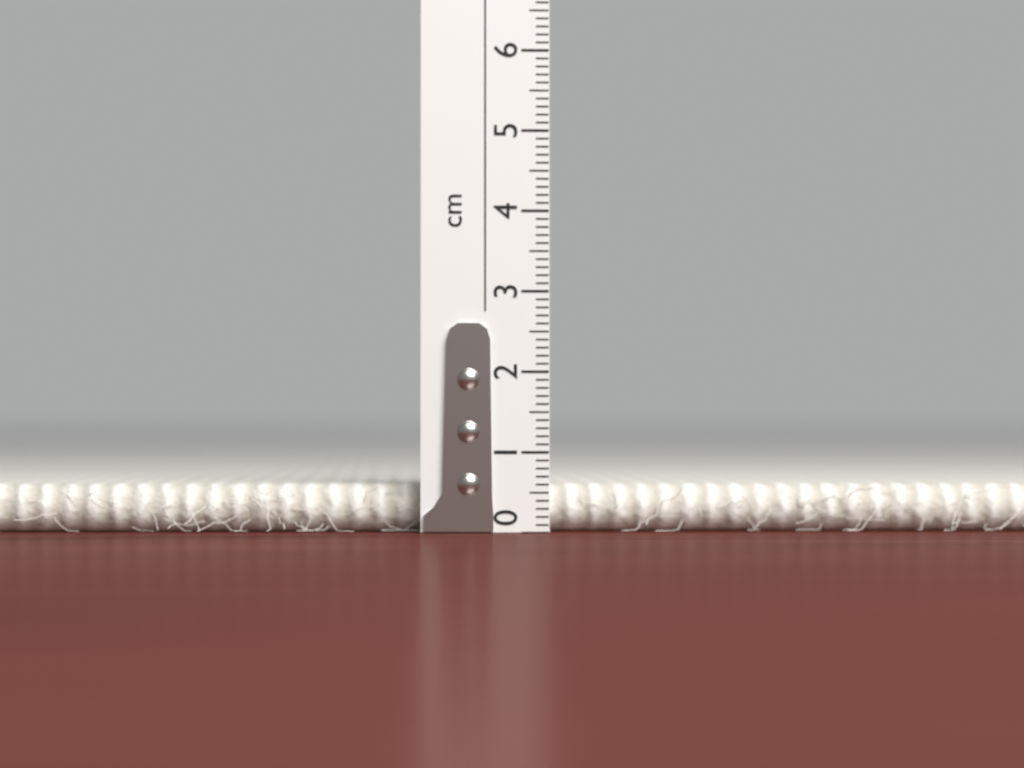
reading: 0.6 cm
